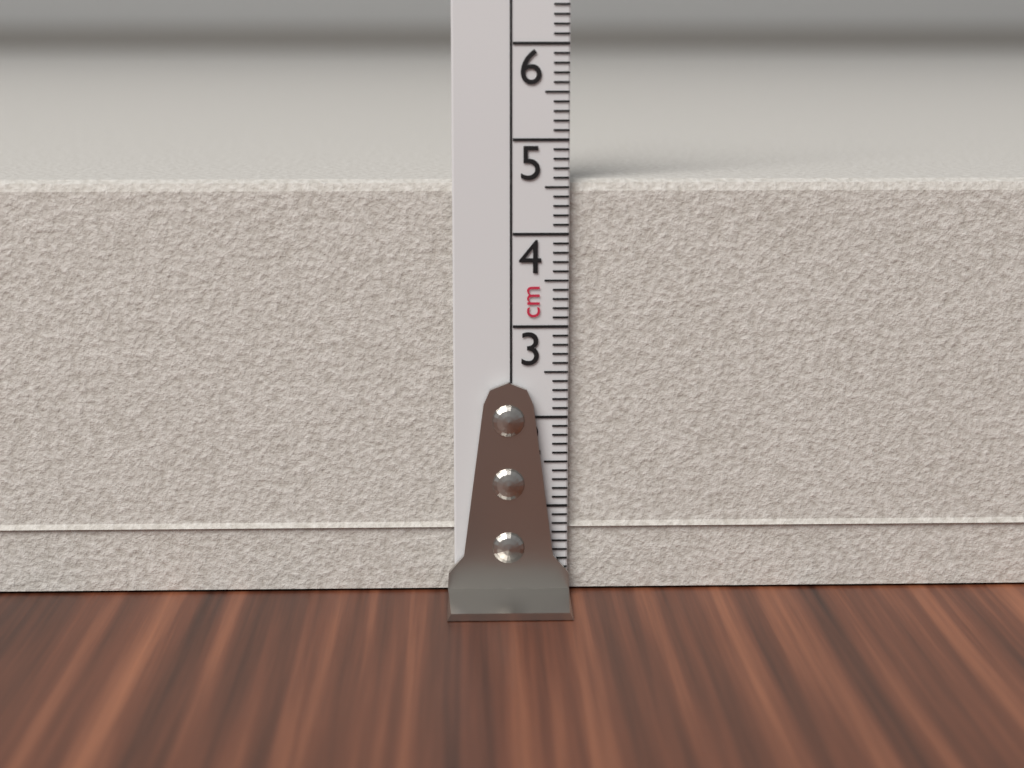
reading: 4.6 cm
